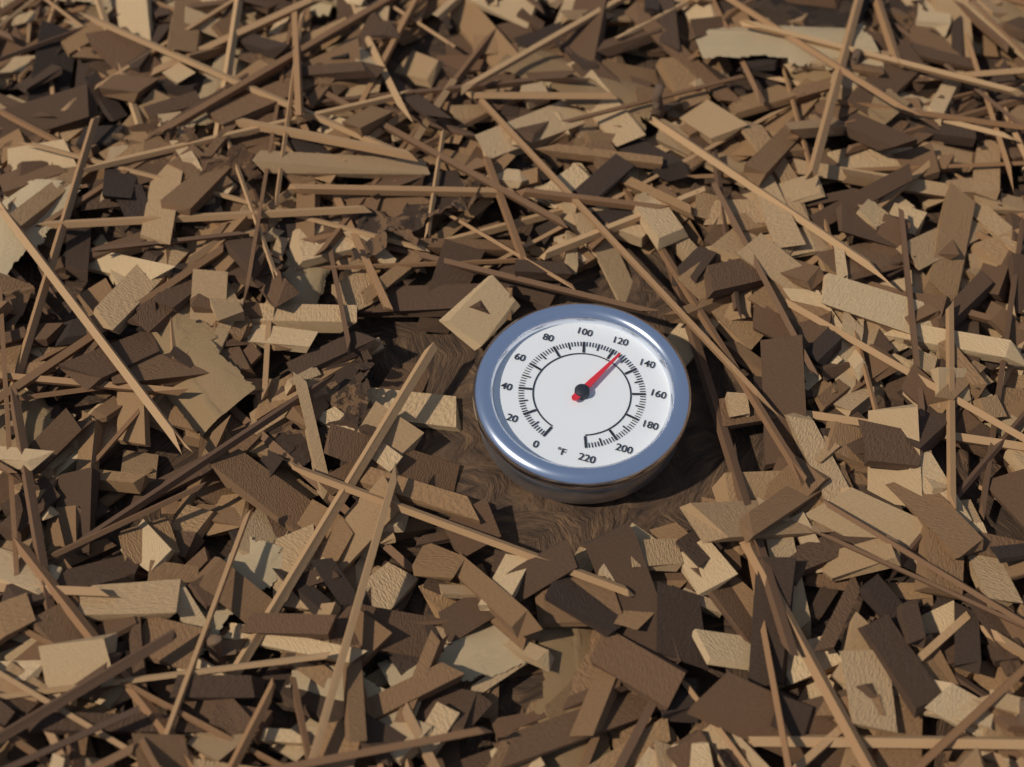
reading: 126 °F
